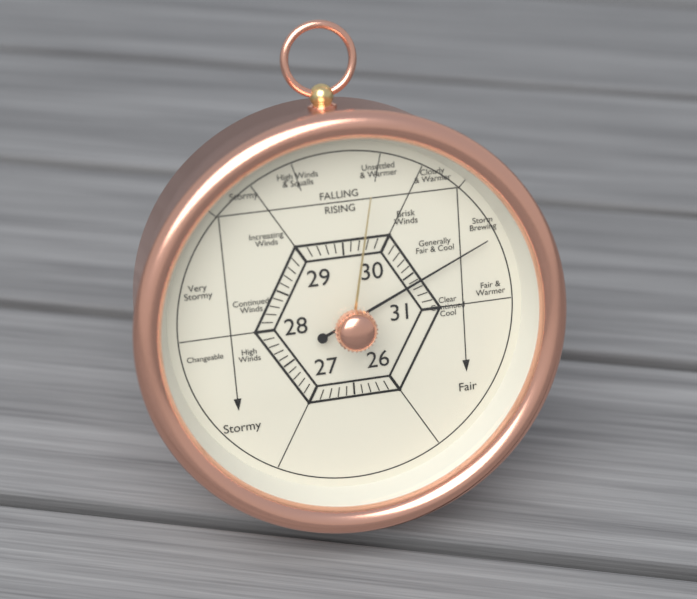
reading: 30.6 (no unit)
